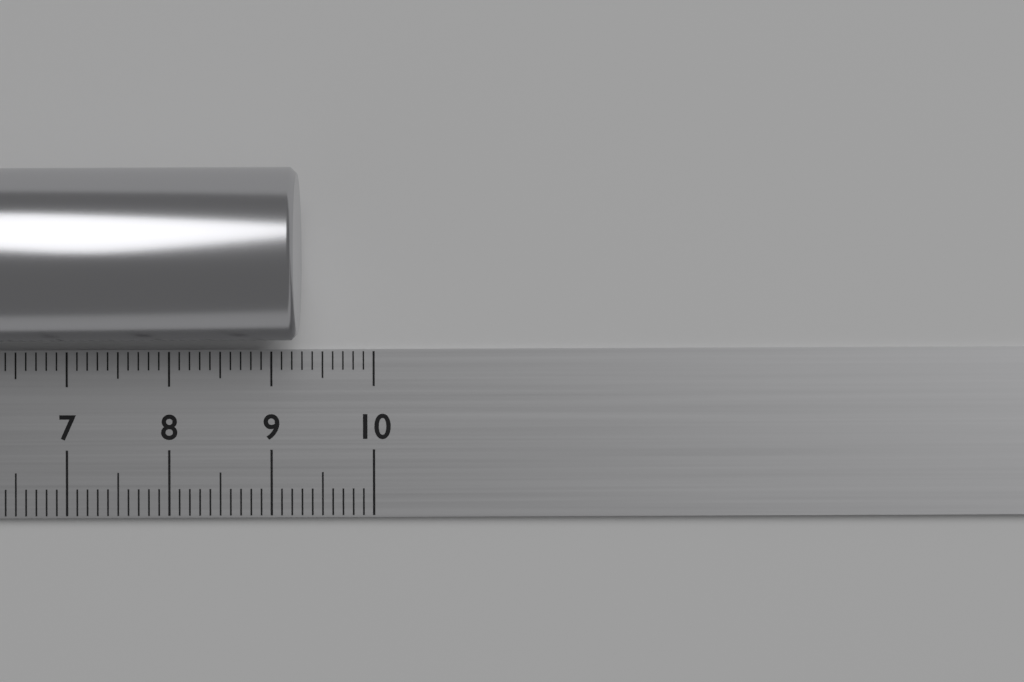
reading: 9.3 cm
